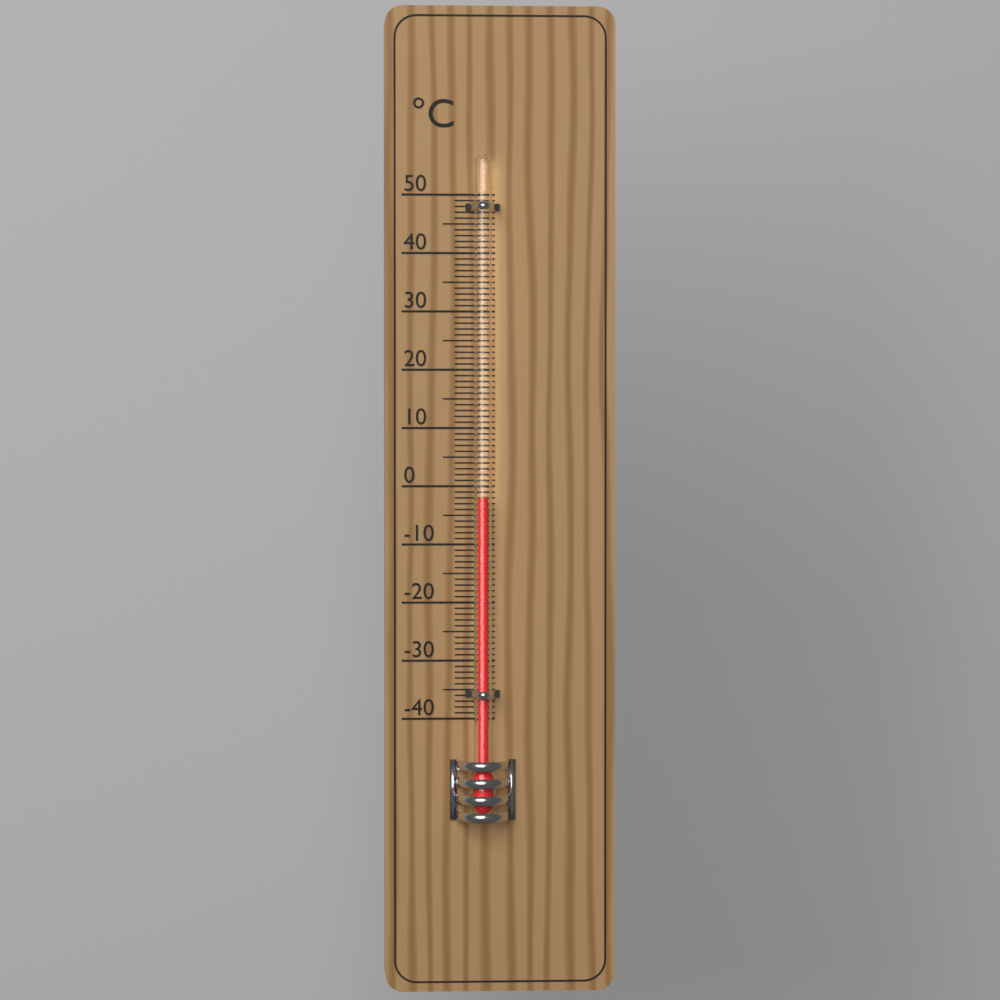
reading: -2 °C
